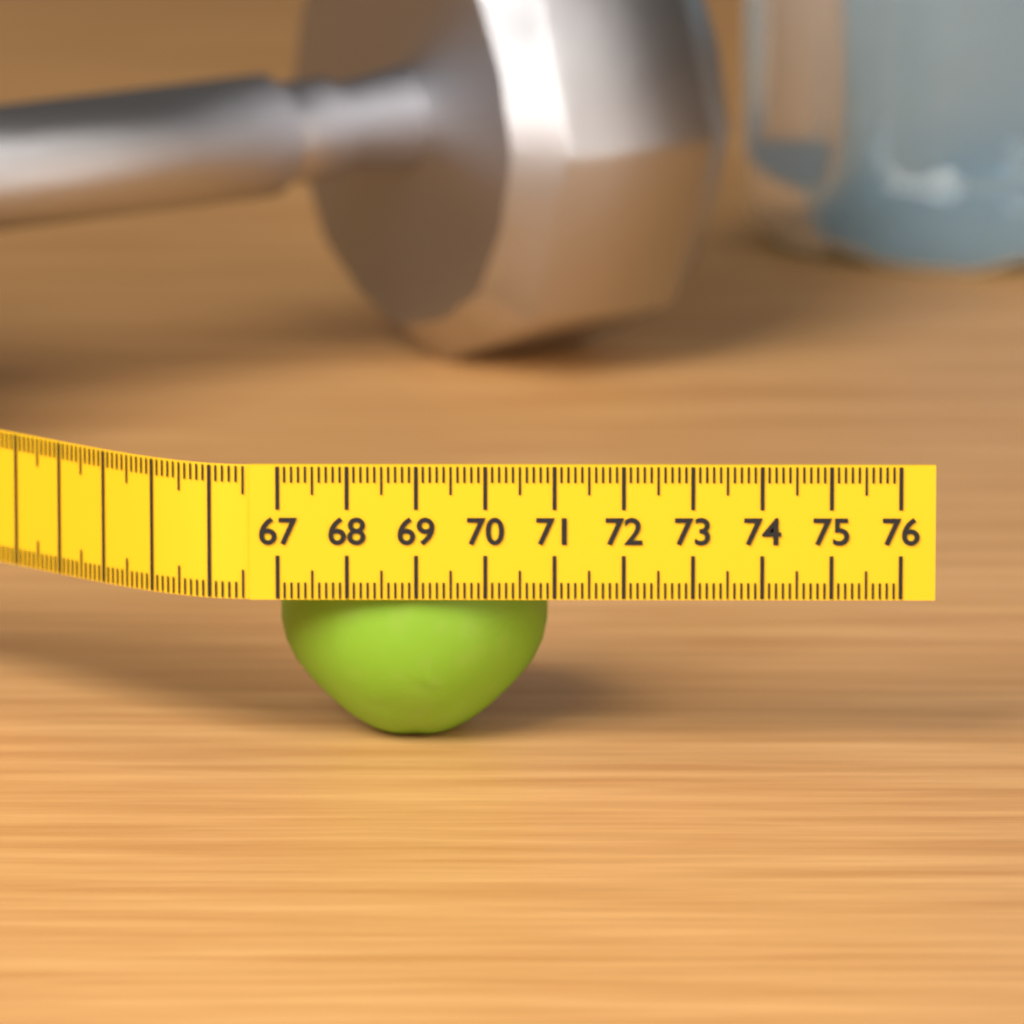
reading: 70.9 (no unit)
